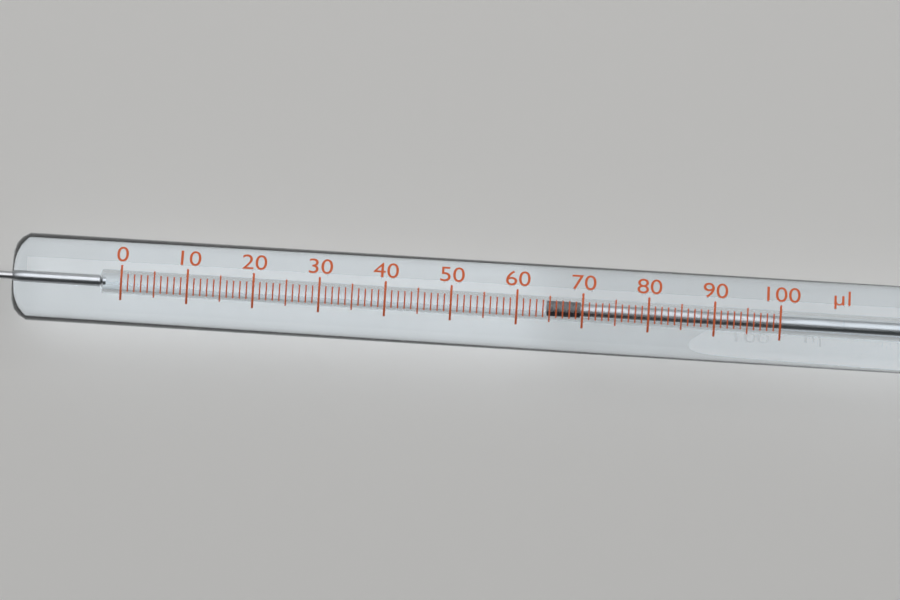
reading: 65 µl
